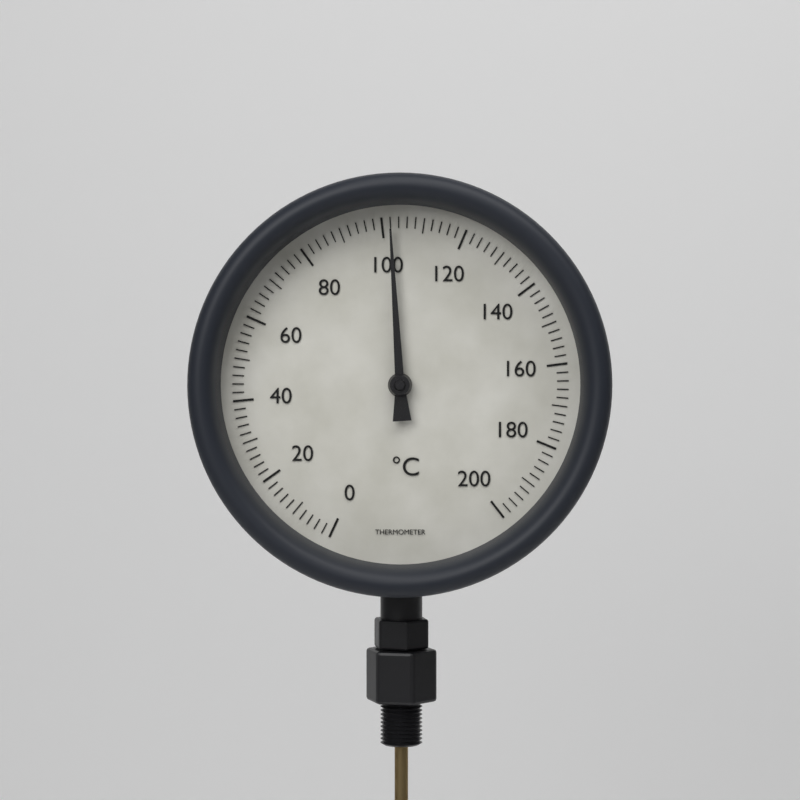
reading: 102 °C
